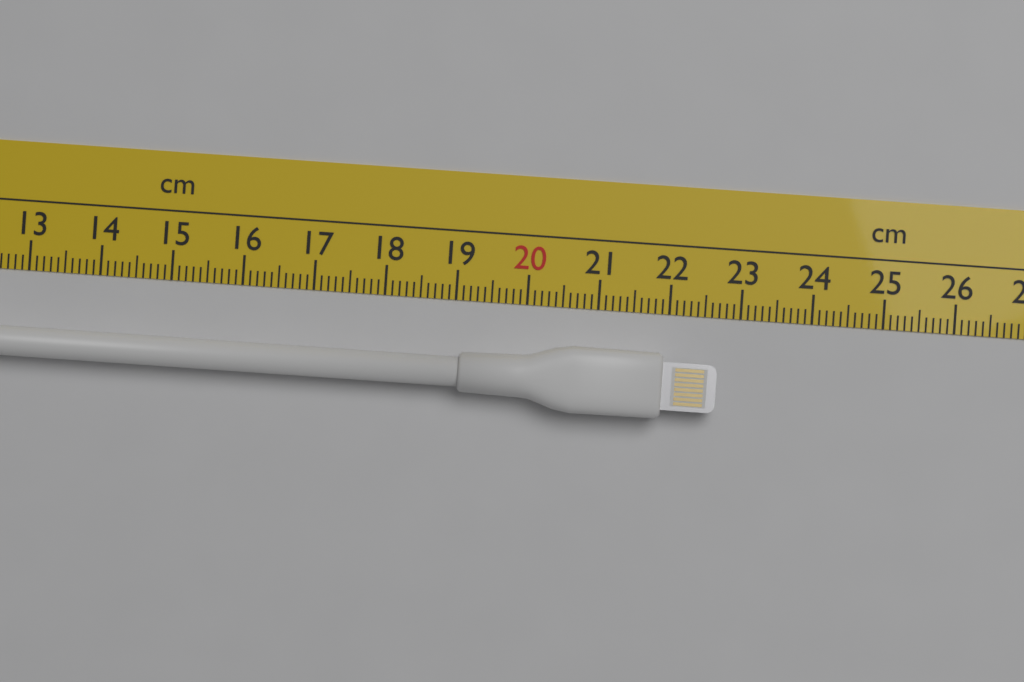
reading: 22.7 cm
